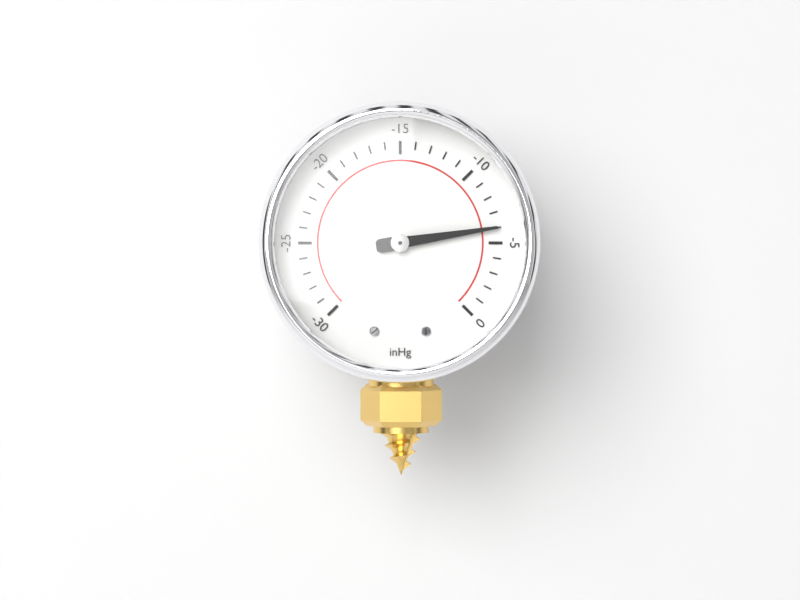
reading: -6 inHg
